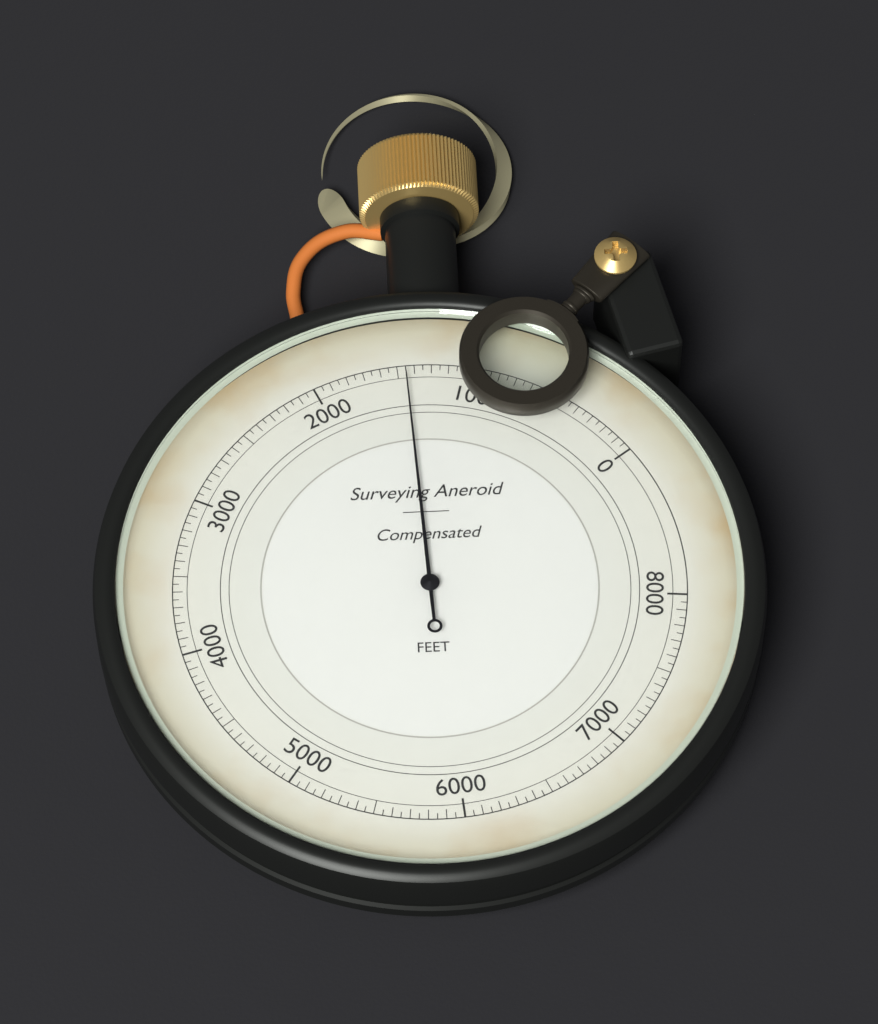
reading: 1450 ft
